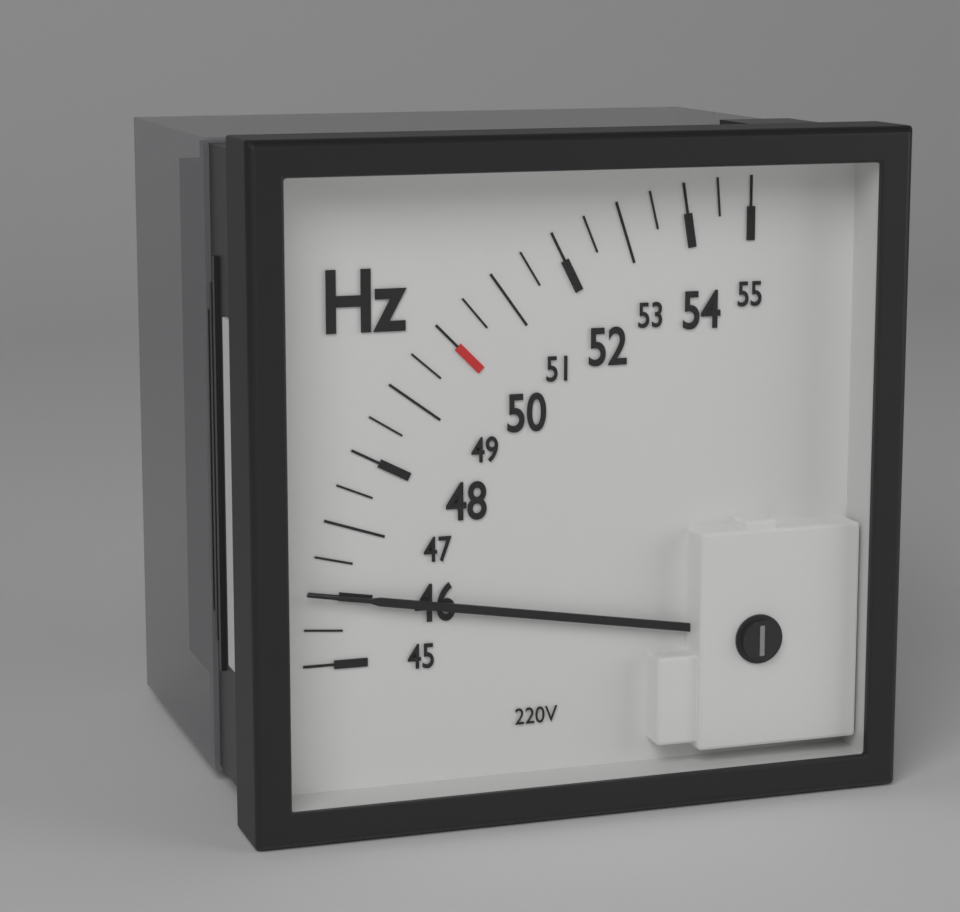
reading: 46.0 Hz
